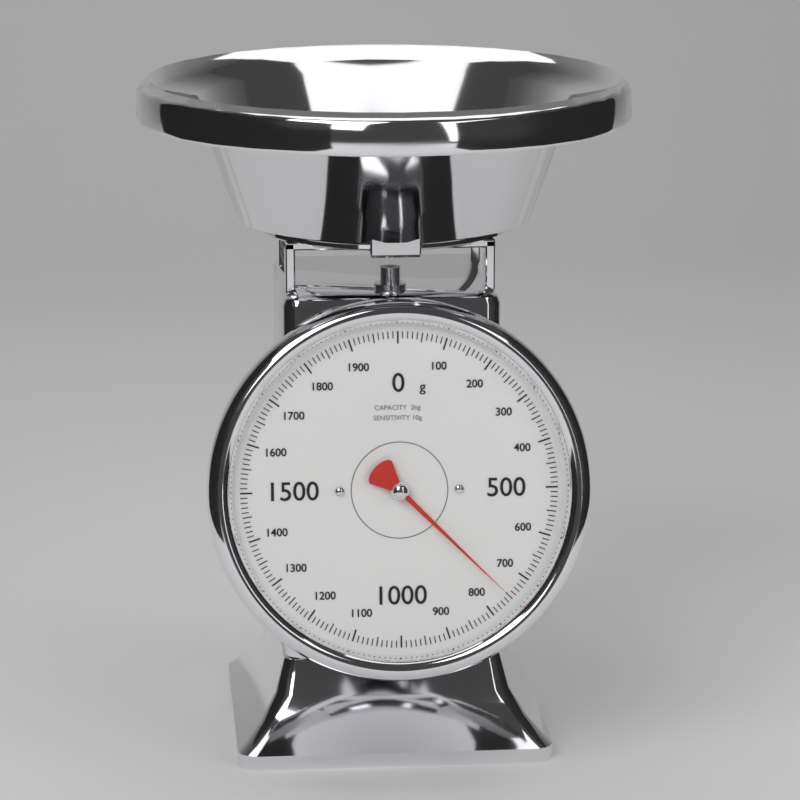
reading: 750 g
